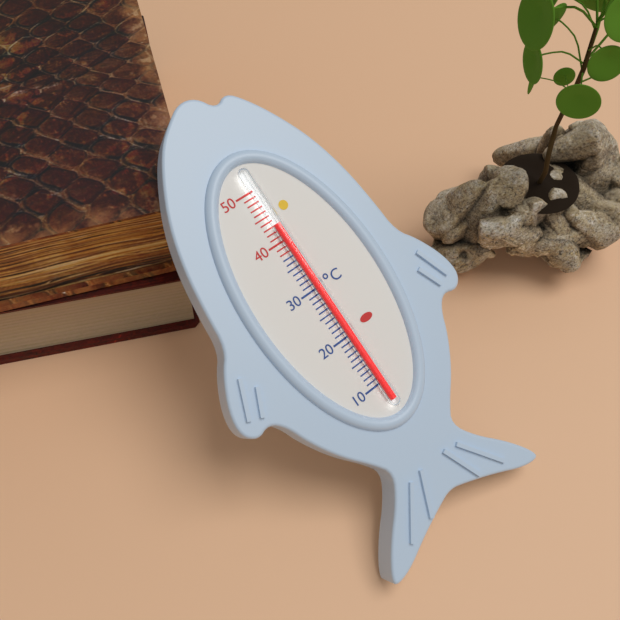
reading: 43 °C
